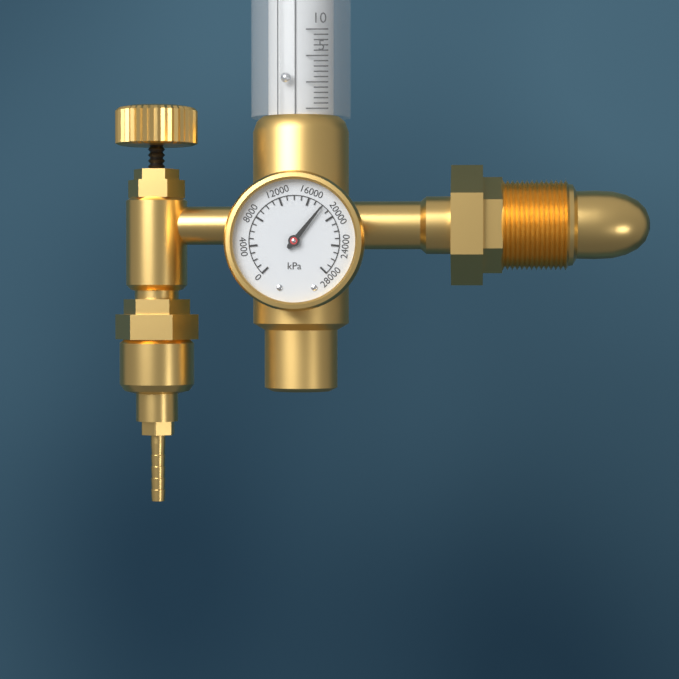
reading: 18000 kPa
